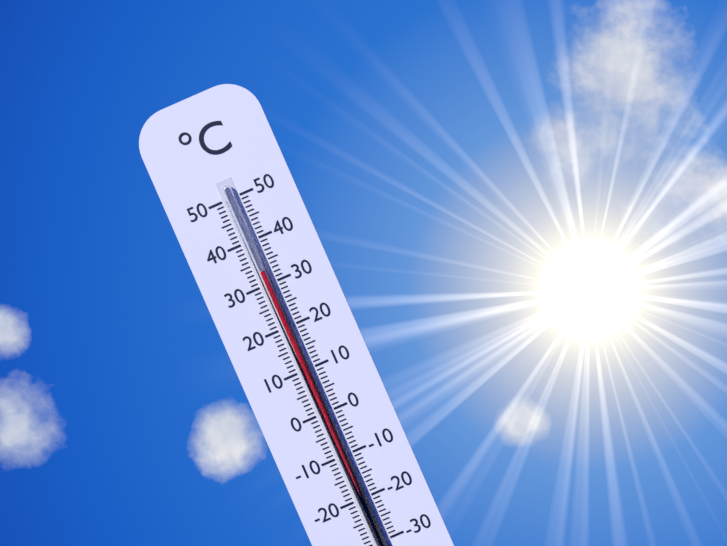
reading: 33 °C
